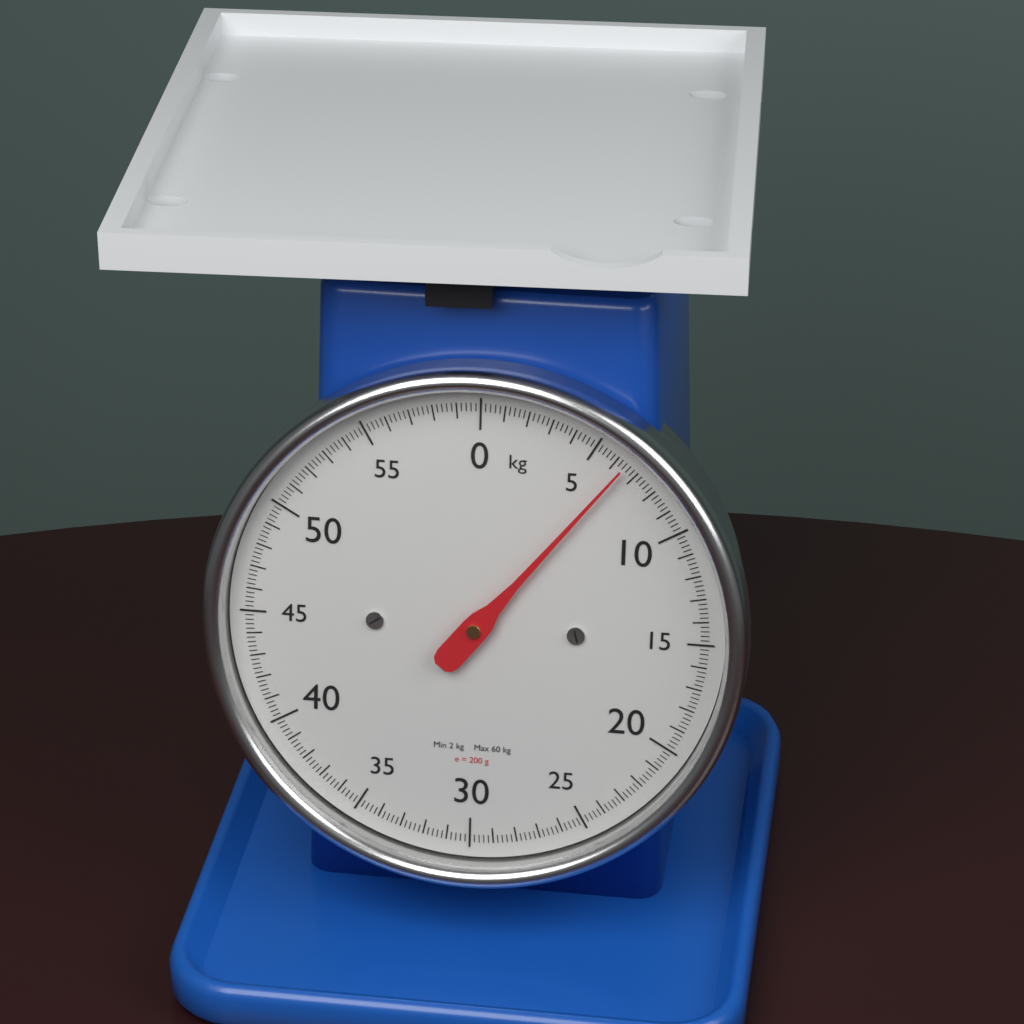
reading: 6.4 kg
